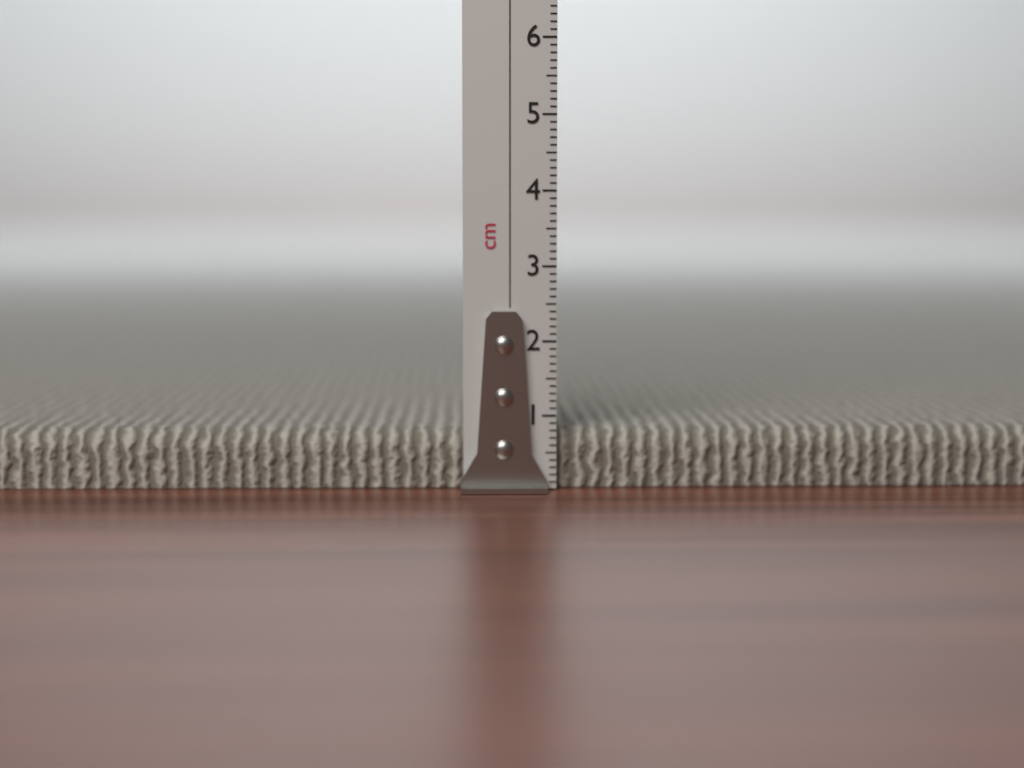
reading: 0.8 cm
